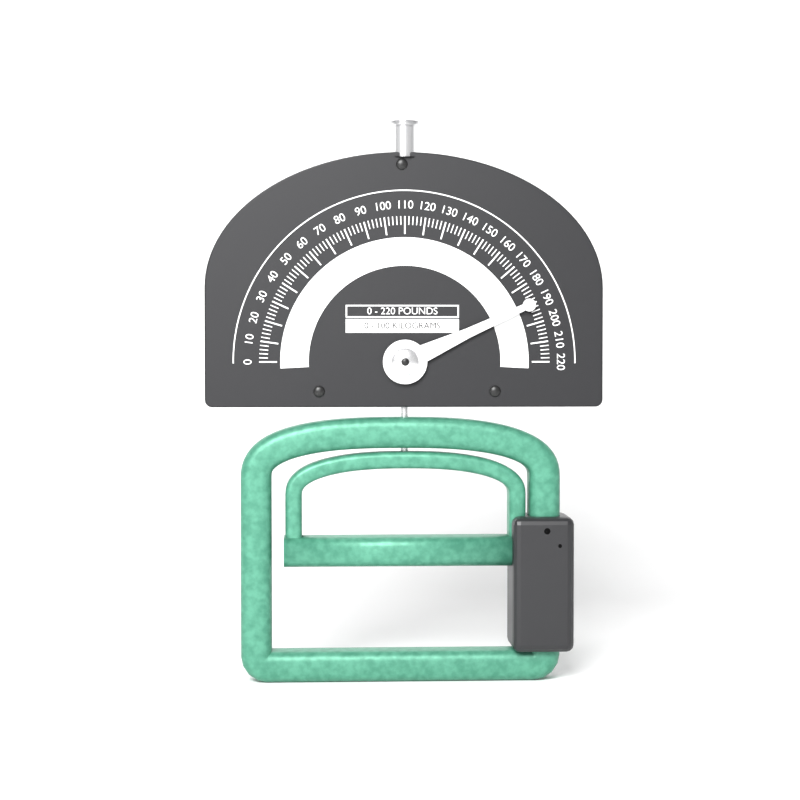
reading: 190 lb
